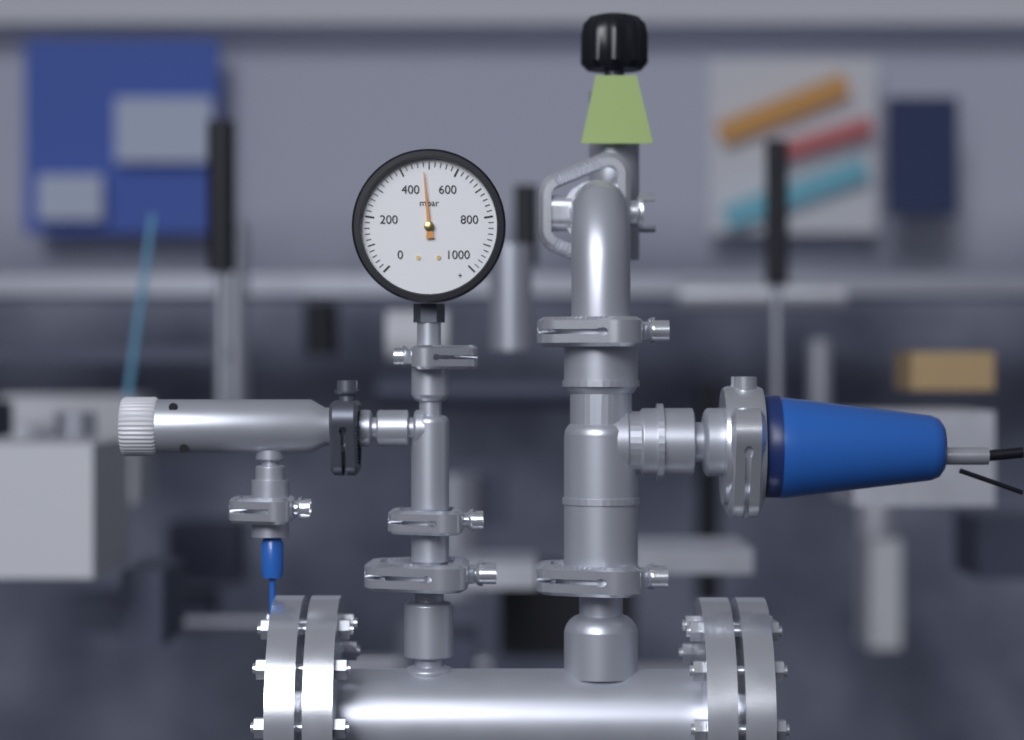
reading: 480 mbar
